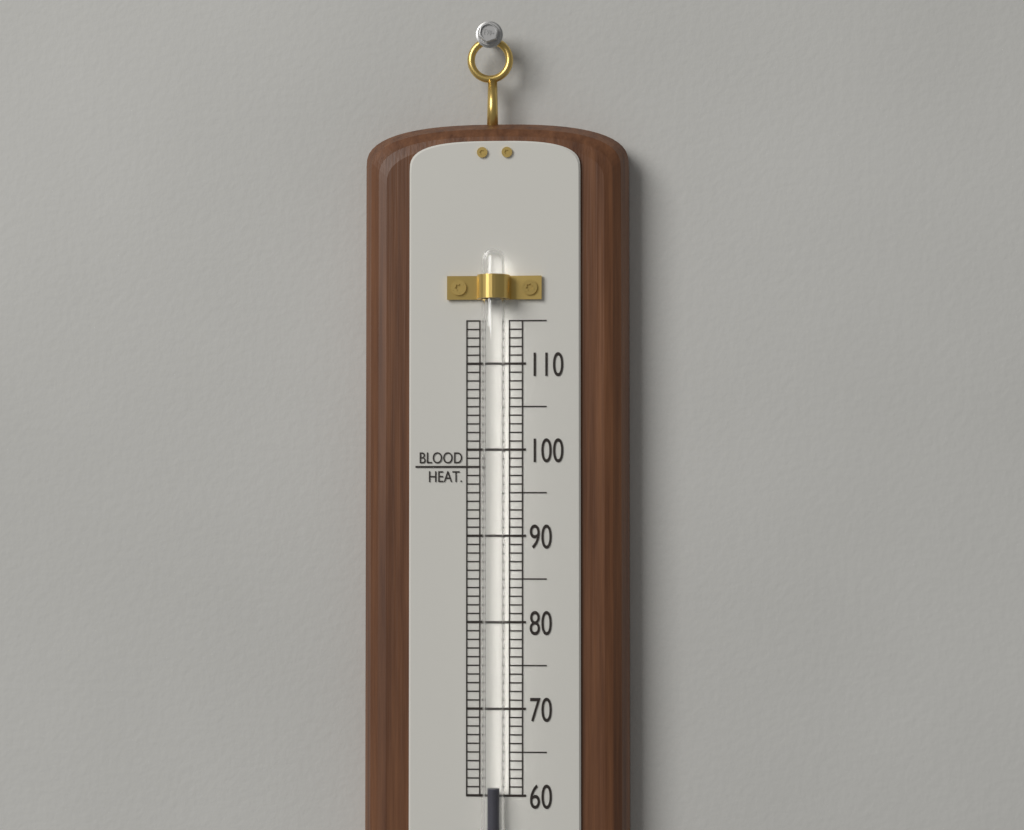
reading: 61 (no unit)
